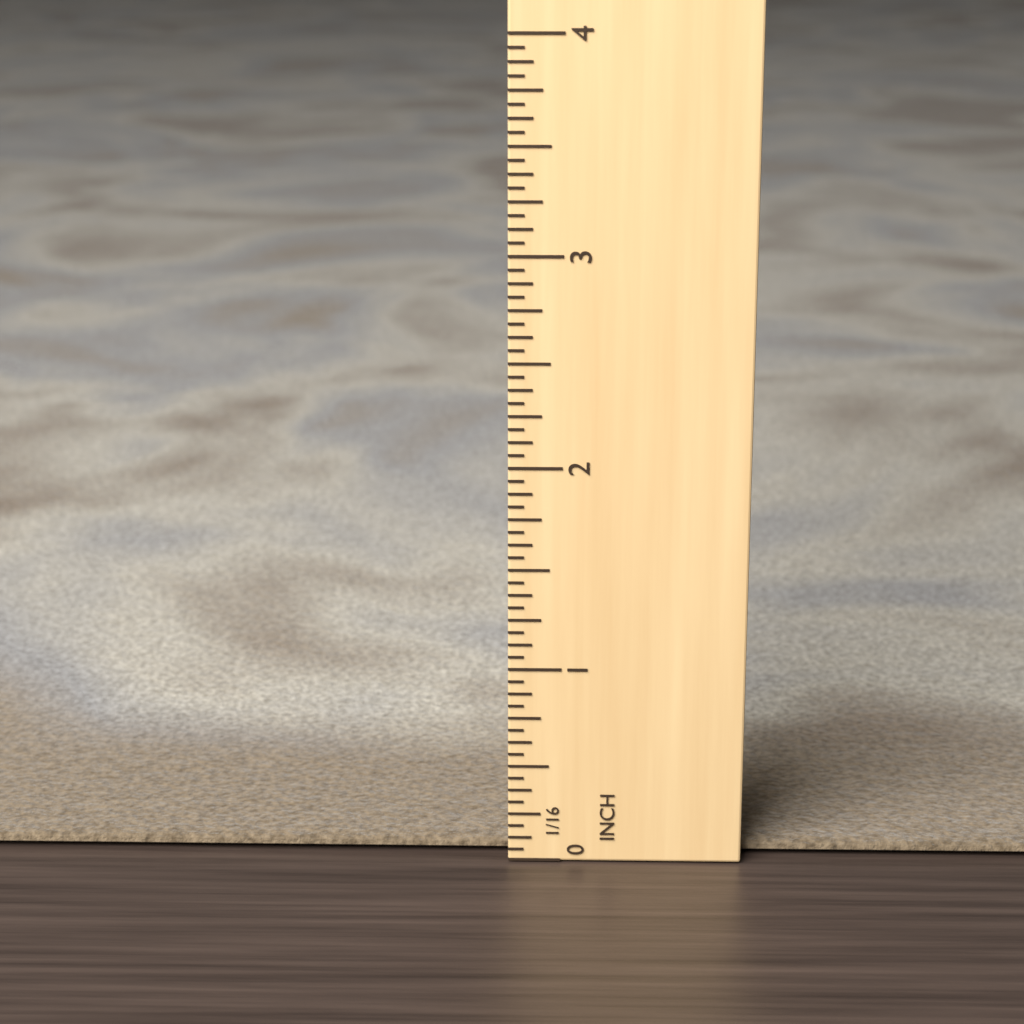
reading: 0.0625 in
